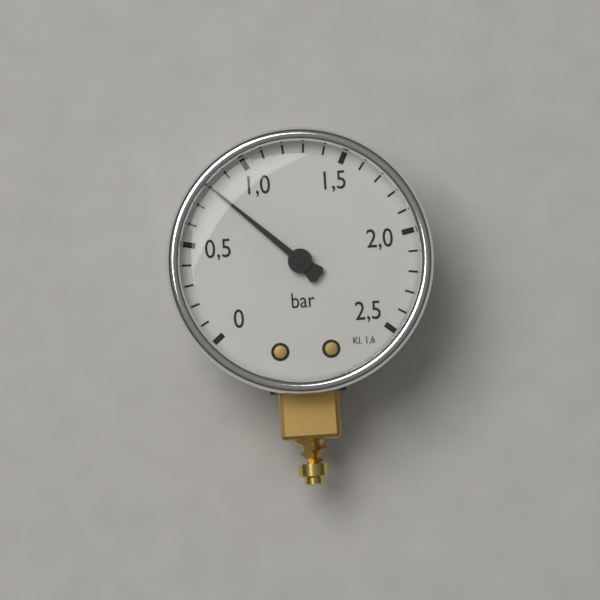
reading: 0.8 bar
